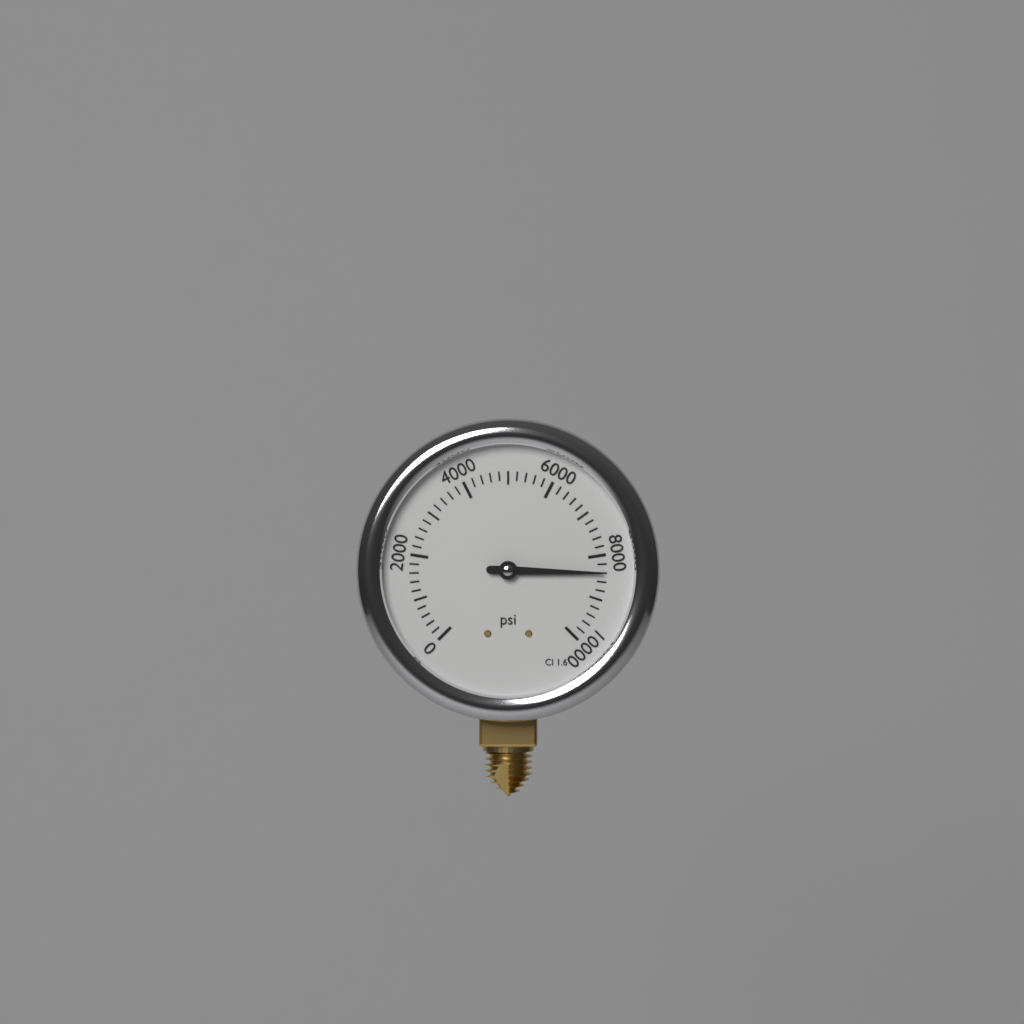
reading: 8400 psi
